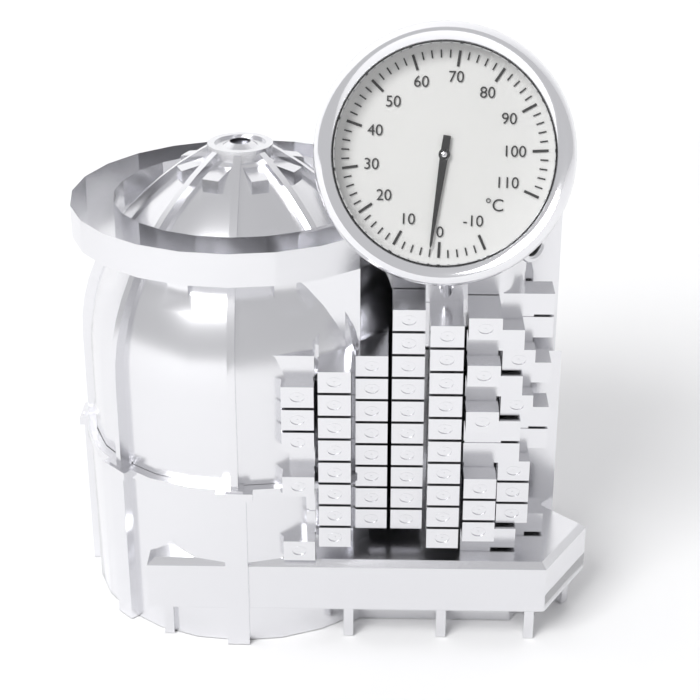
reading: 2 °C
